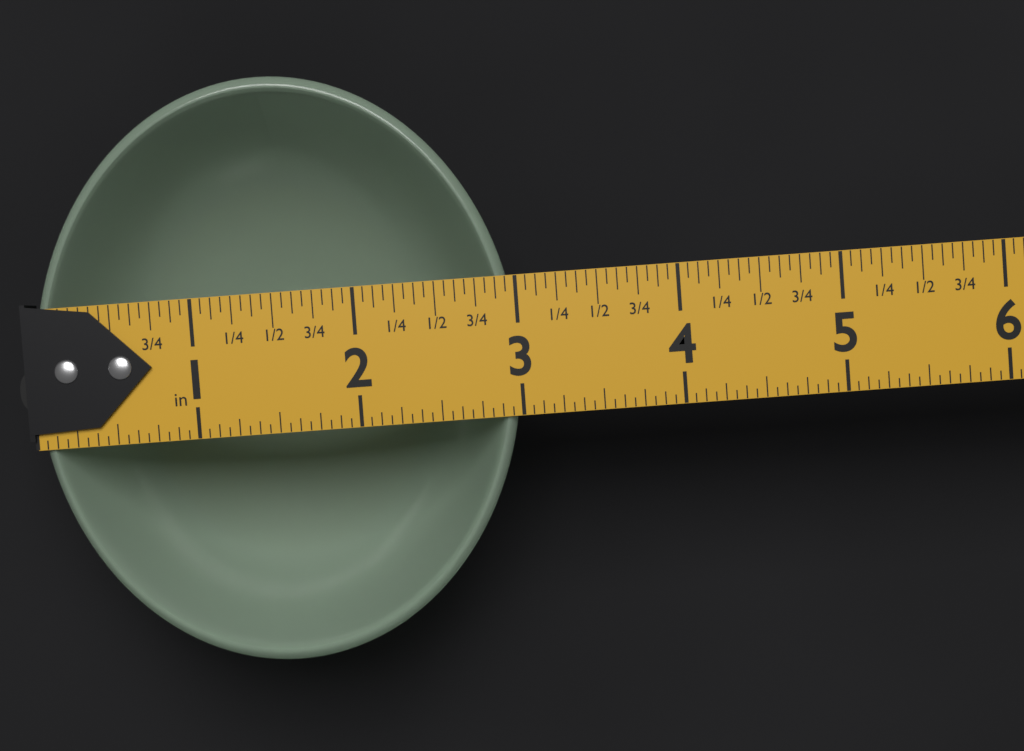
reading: 3.0000 in
